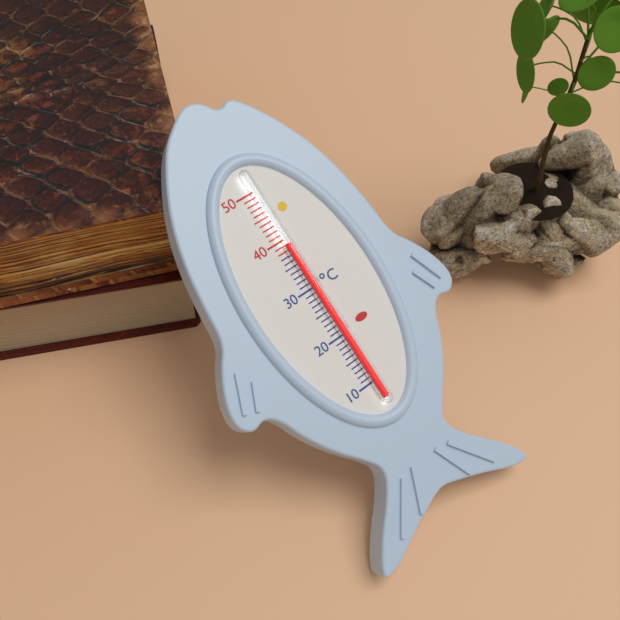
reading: 39 °C
